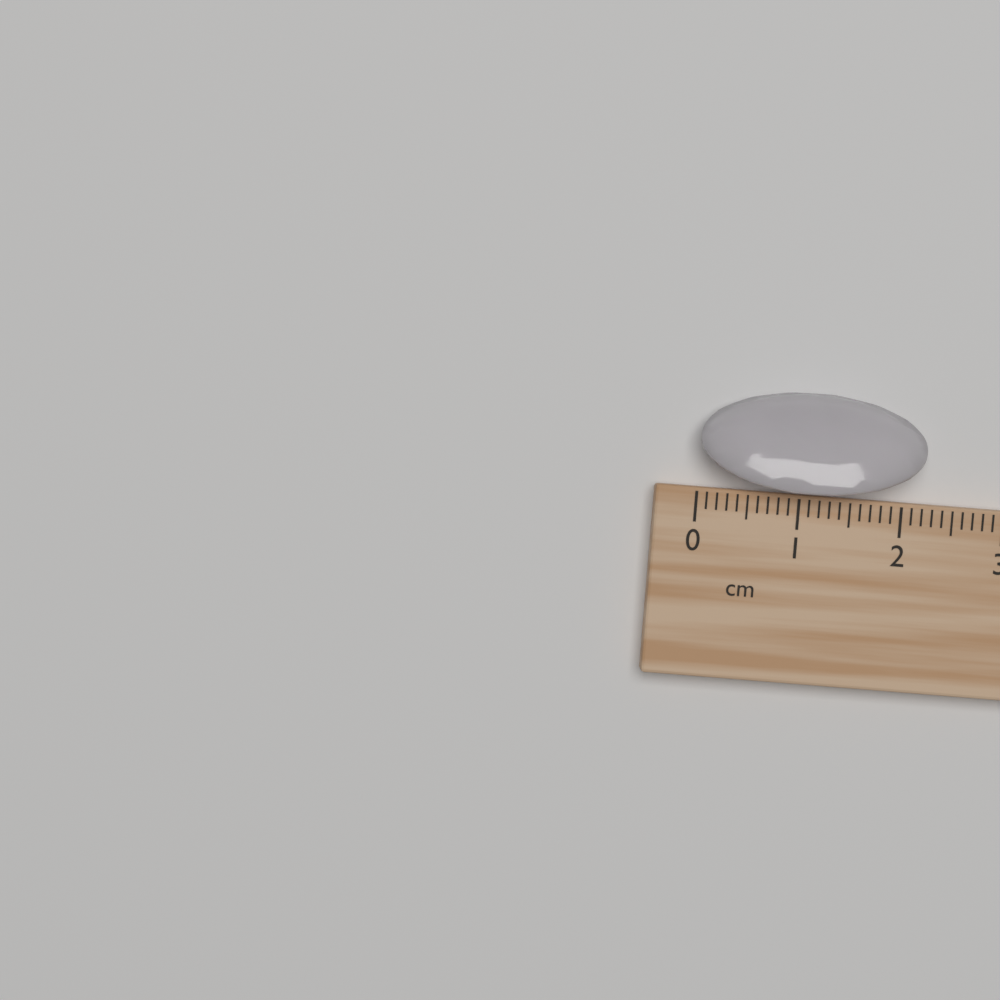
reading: 2.2 cm
